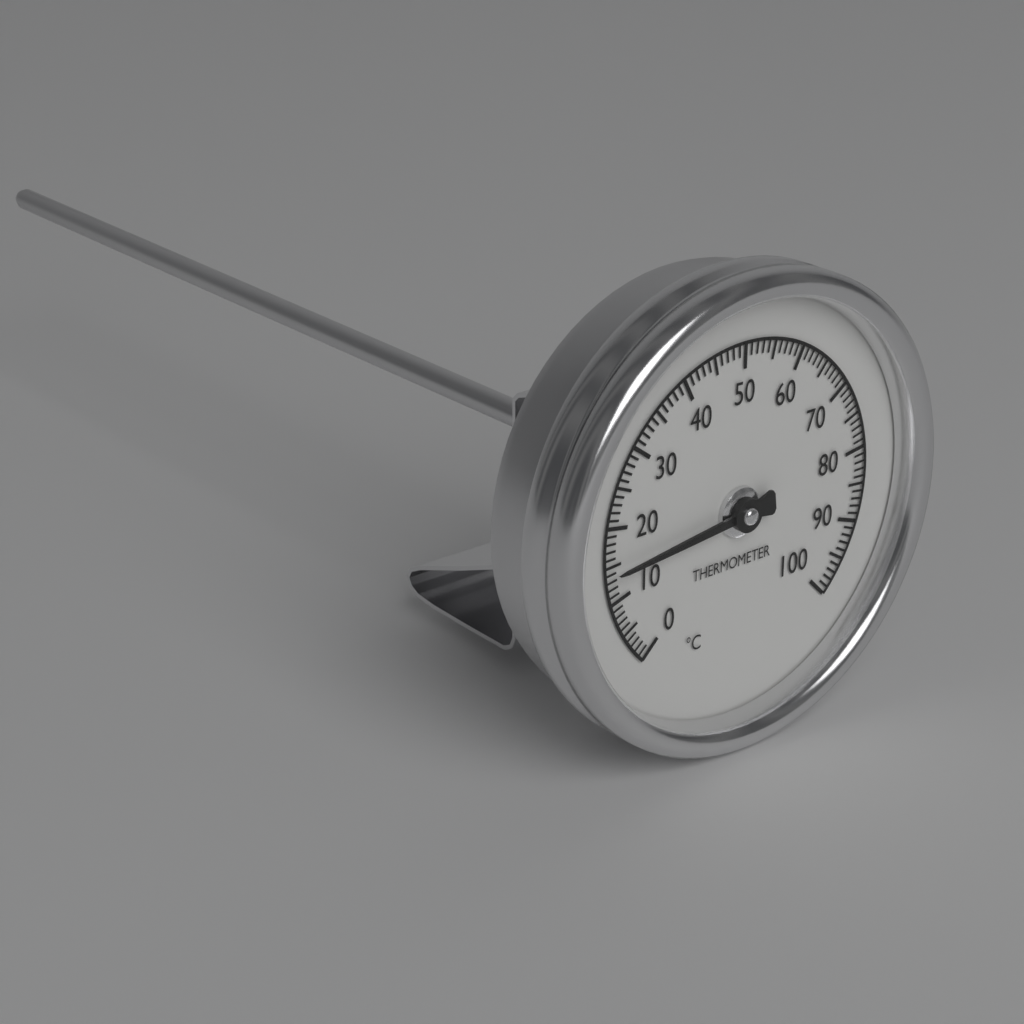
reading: 14 °C
